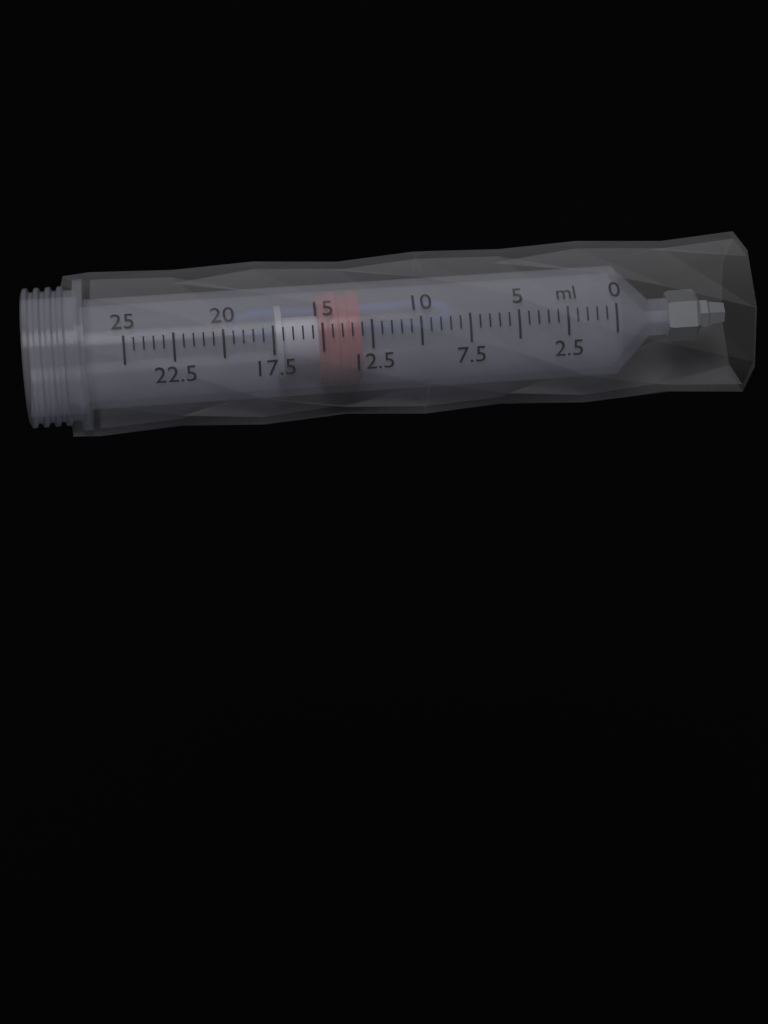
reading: 13.0 ml
